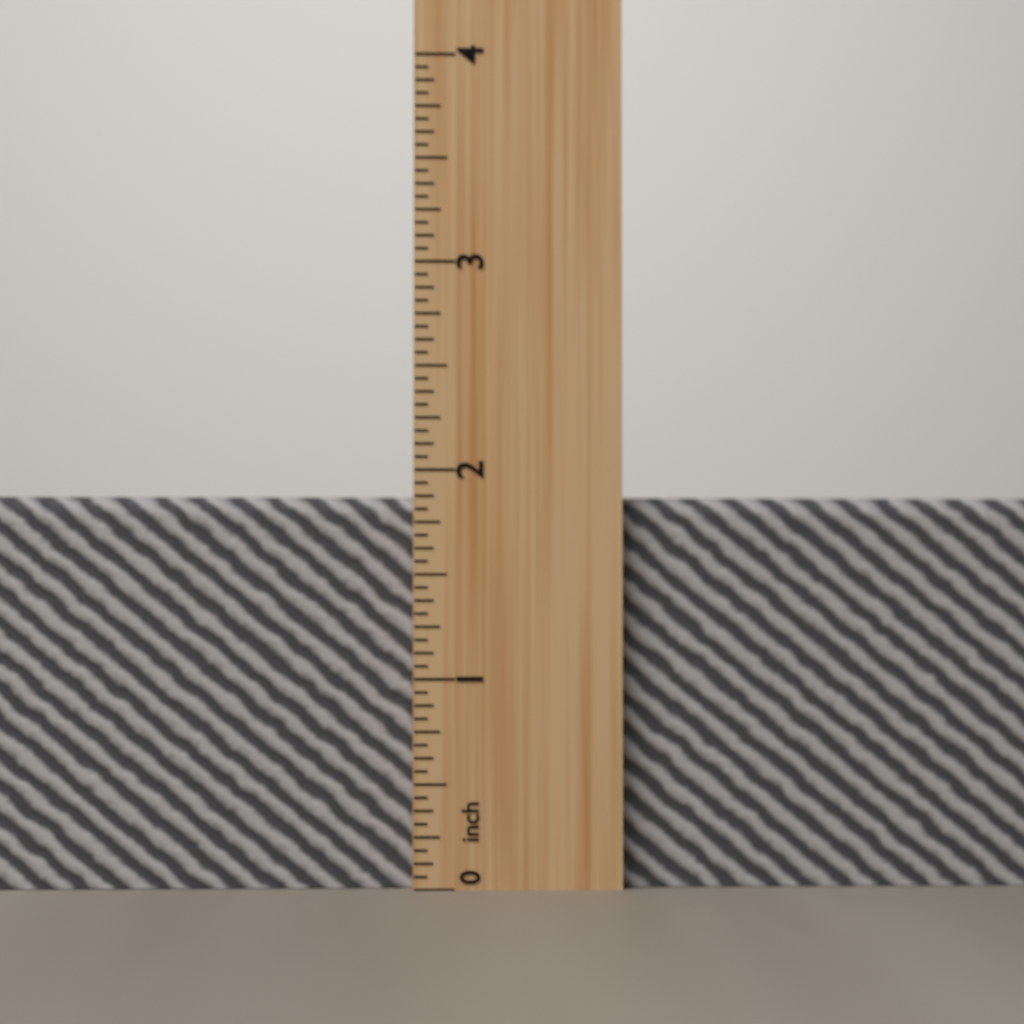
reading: 1.8750 inch
